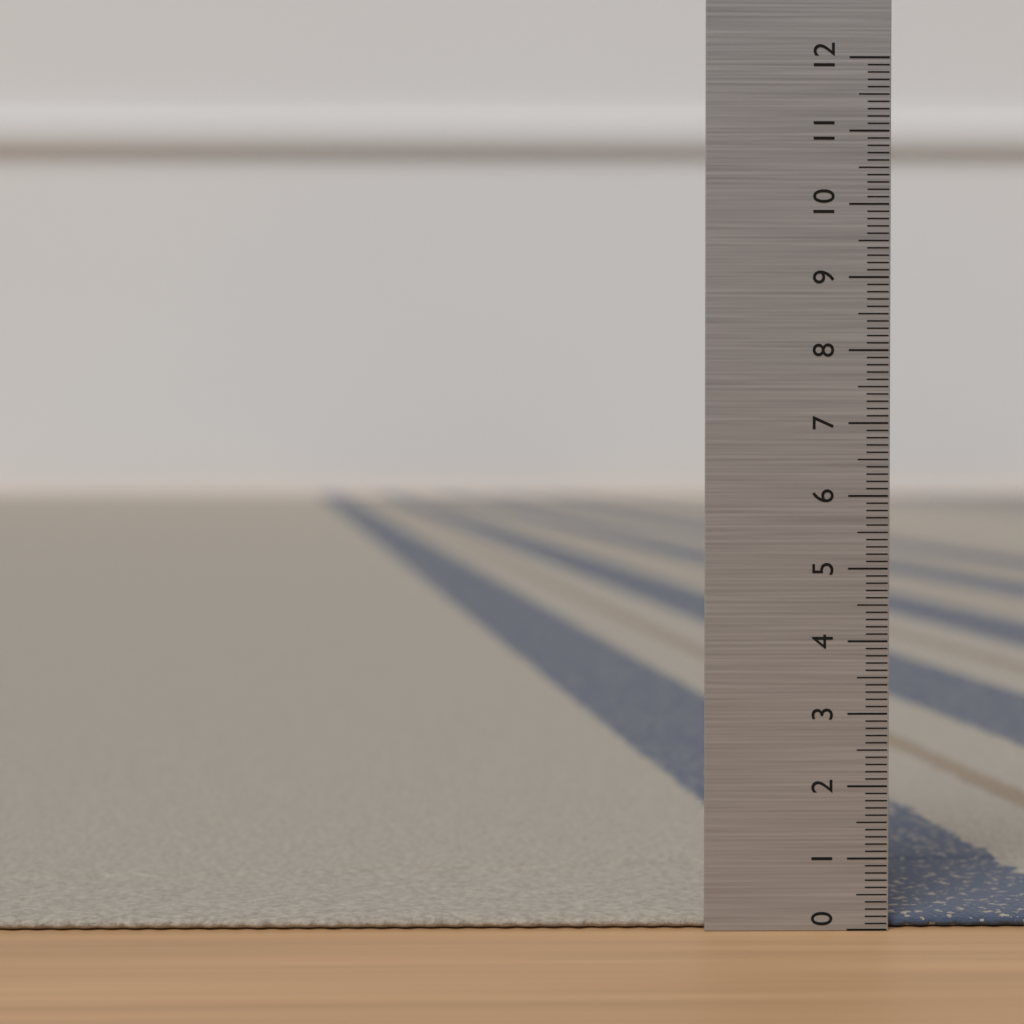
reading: 0.2 (no unit)
